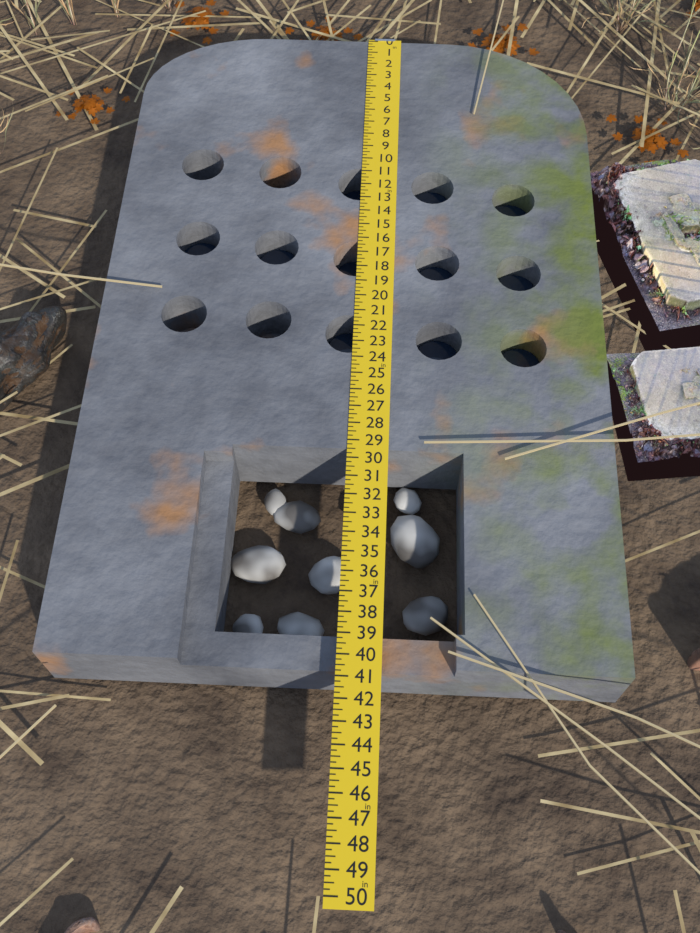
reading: 40.50 in
